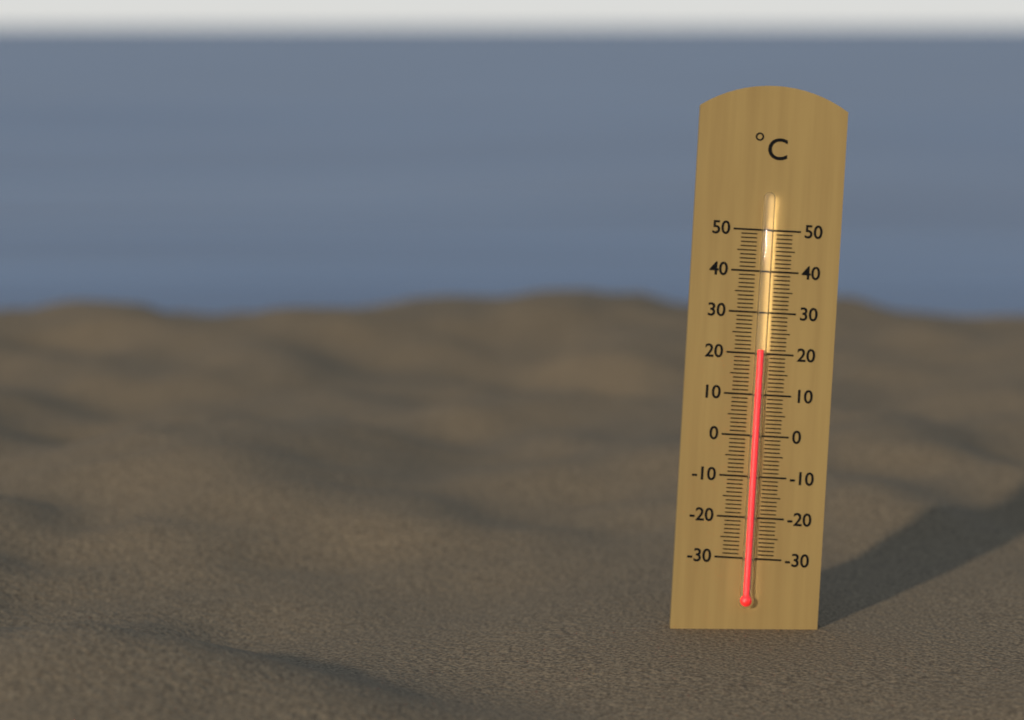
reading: 21 °C
